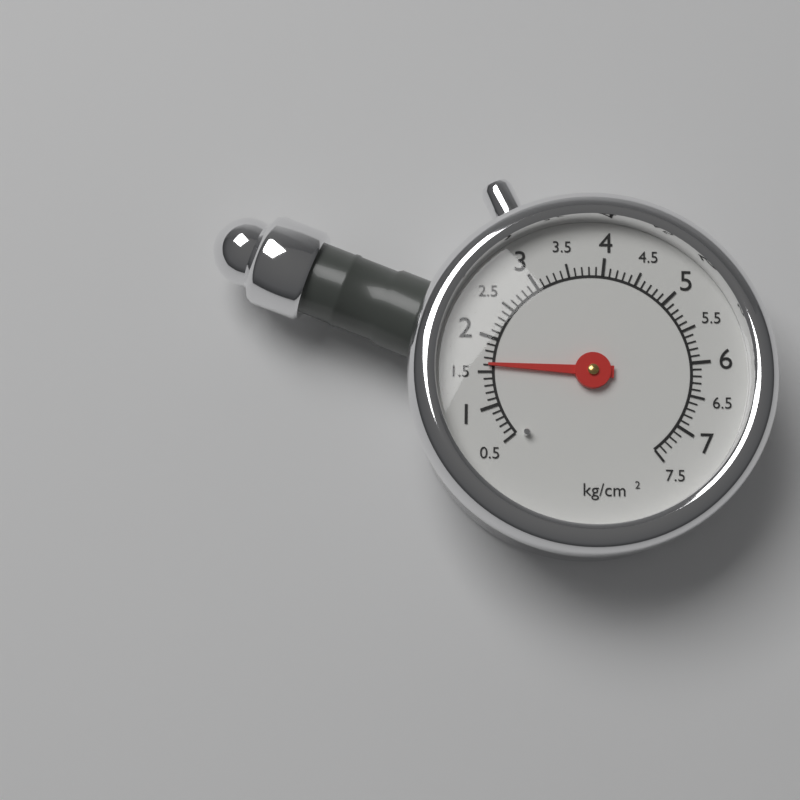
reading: 1.6 kg/cm²
